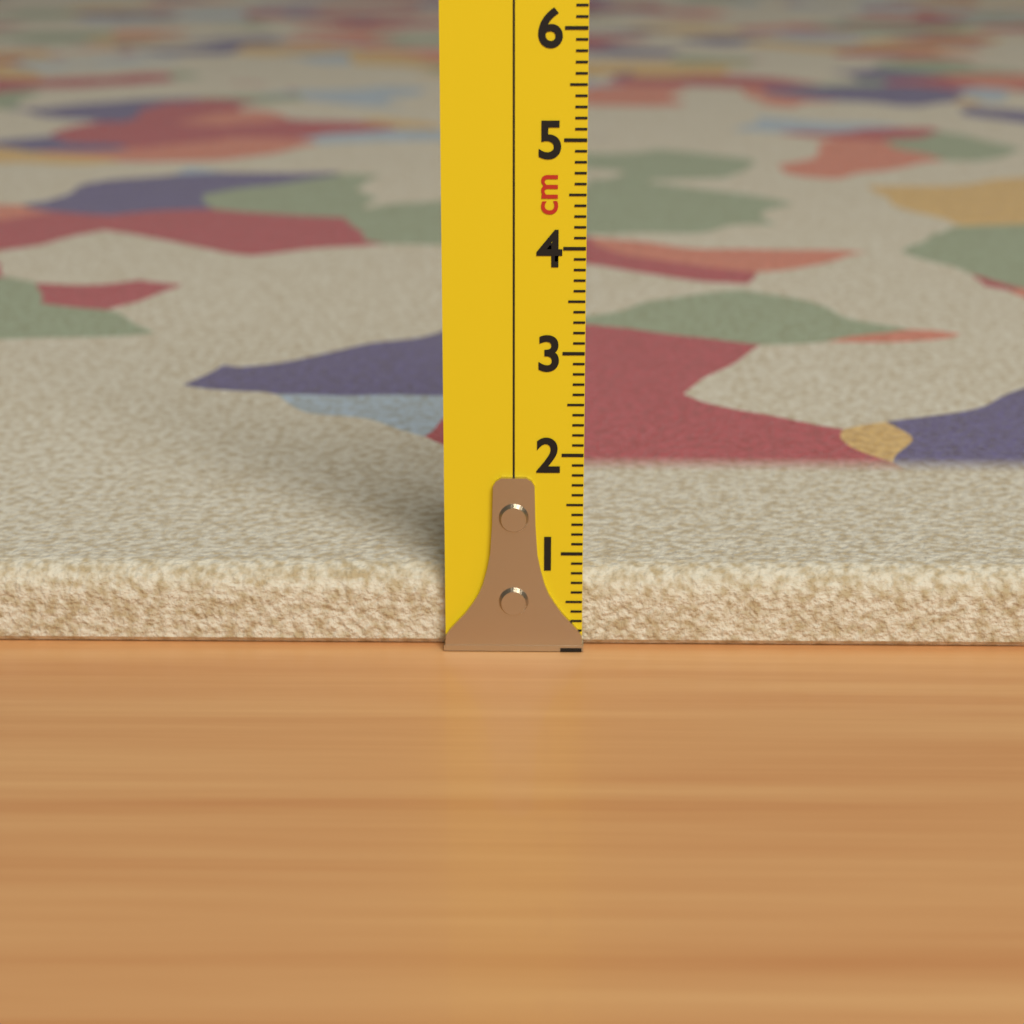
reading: 0.8 cm
